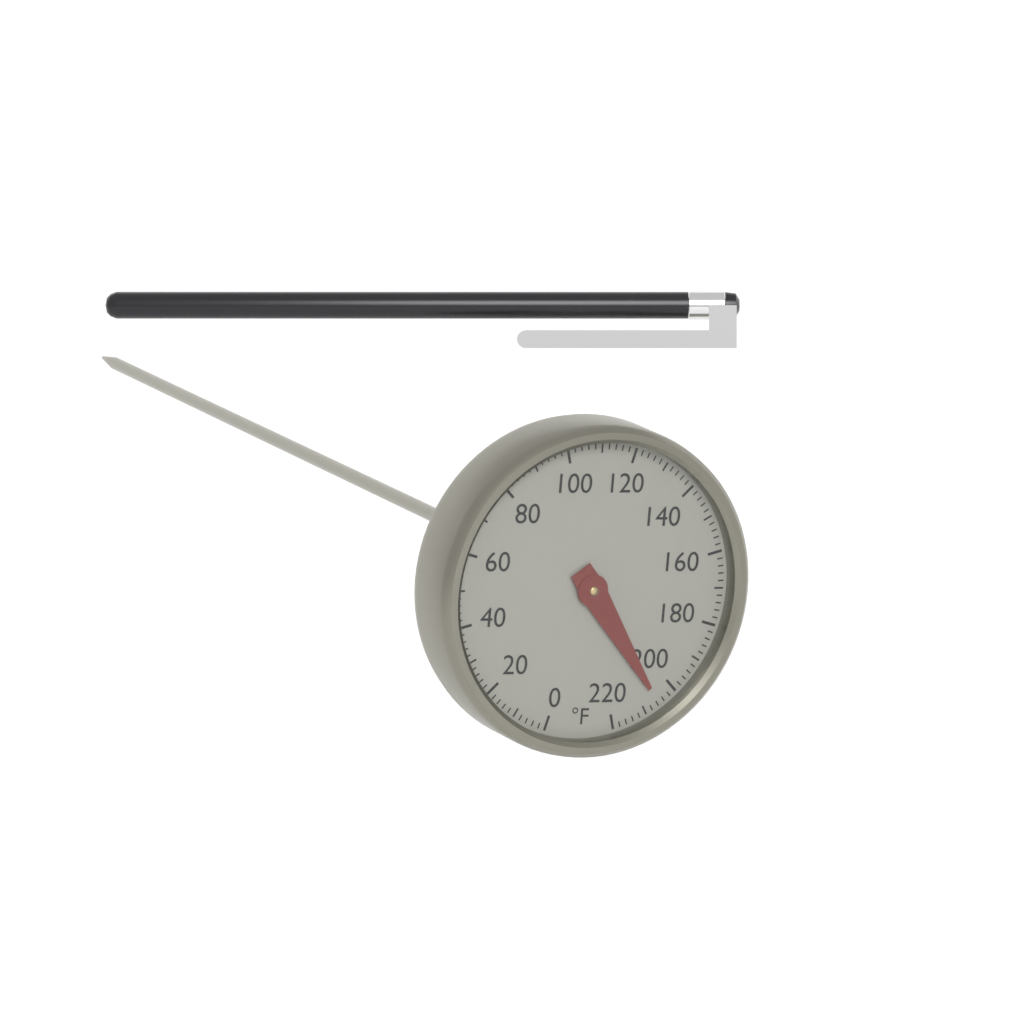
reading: 206 °F
